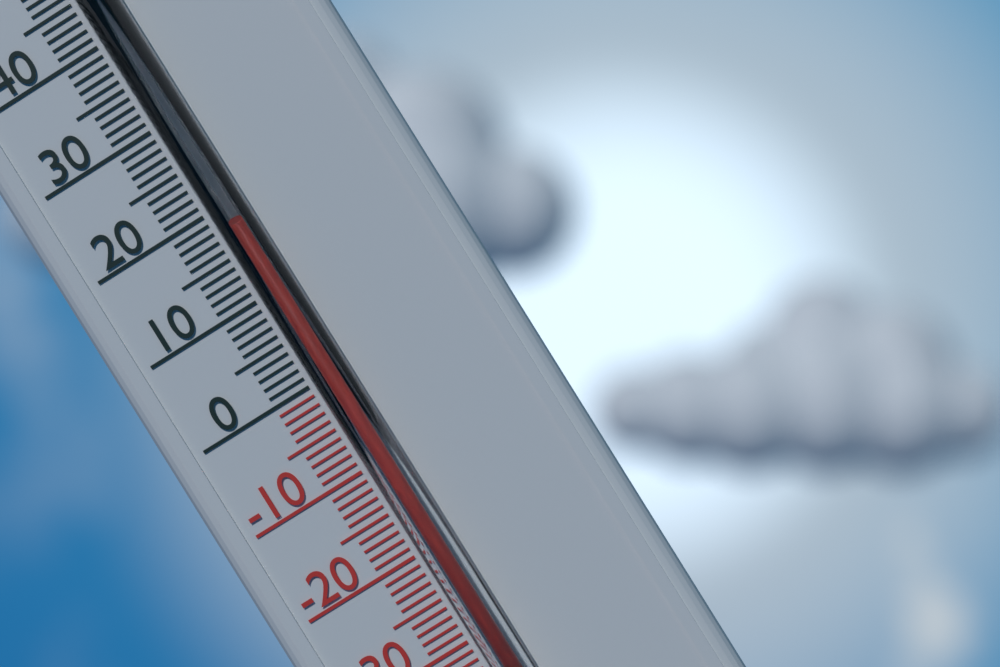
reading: 17 °C
